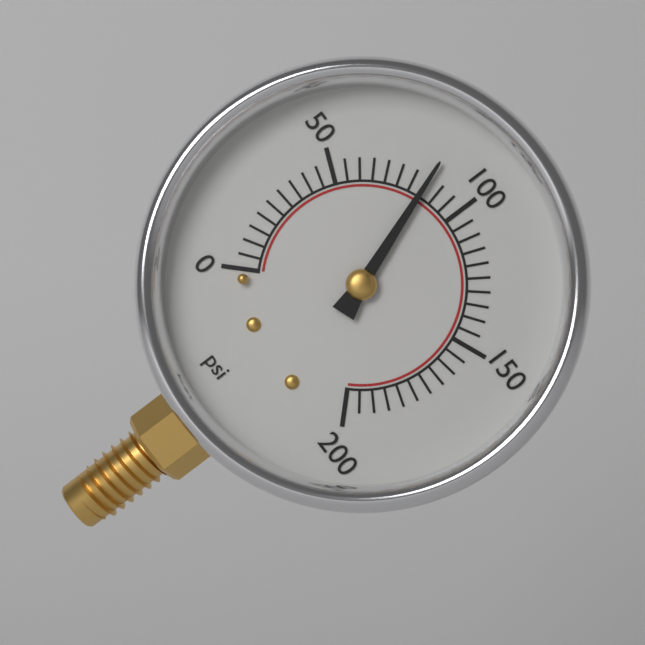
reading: 85 psi
